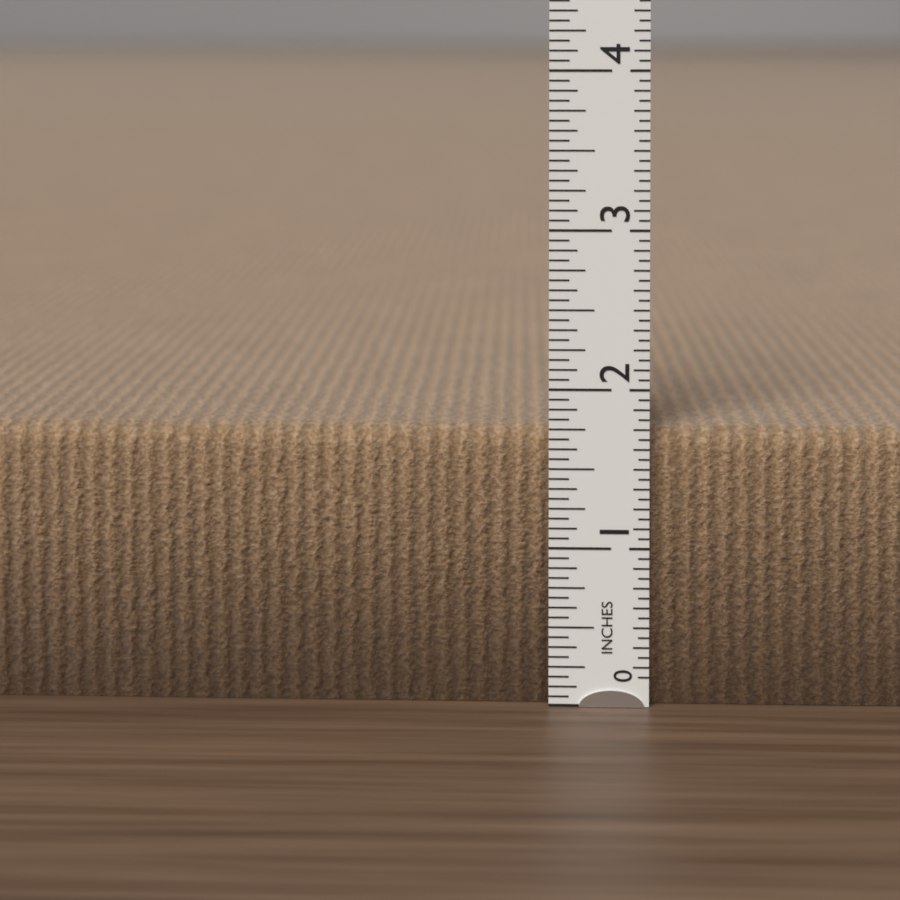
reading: 1.7500 in
